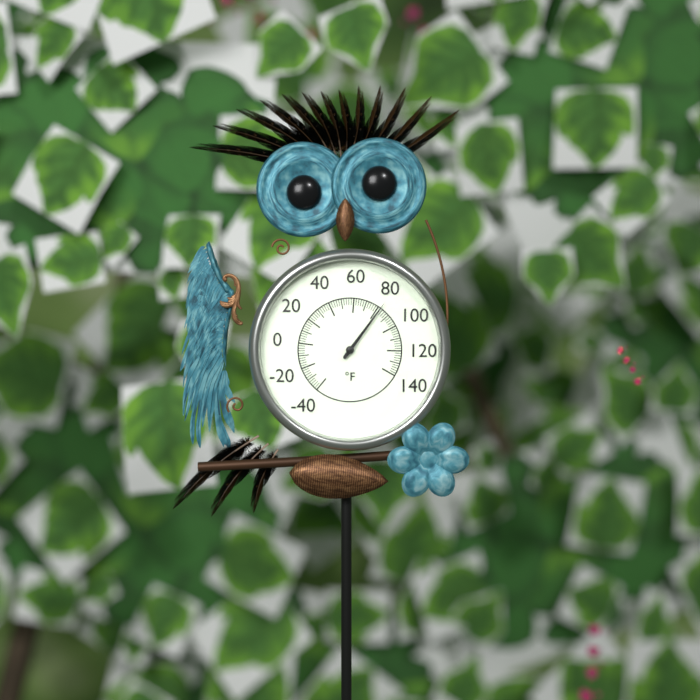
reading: 82 °F
